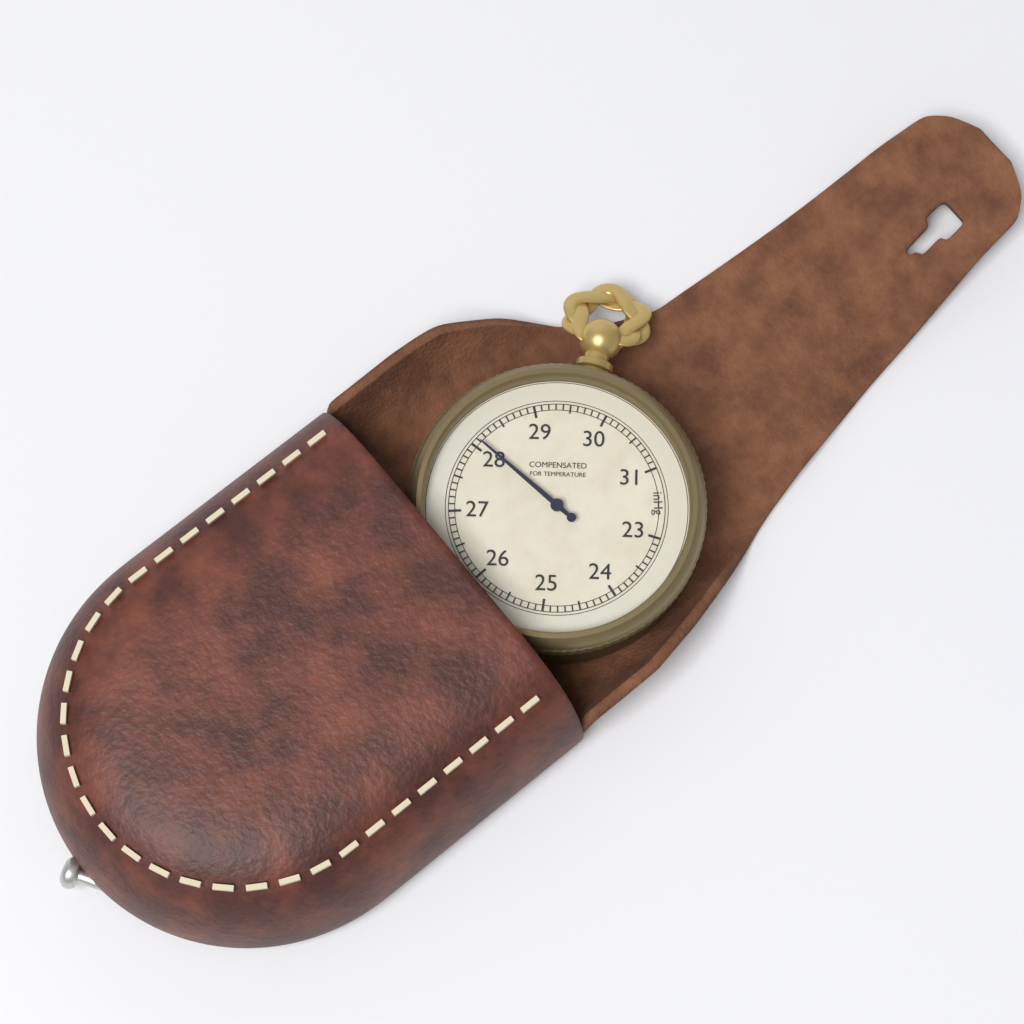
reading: 28.1 inHg
